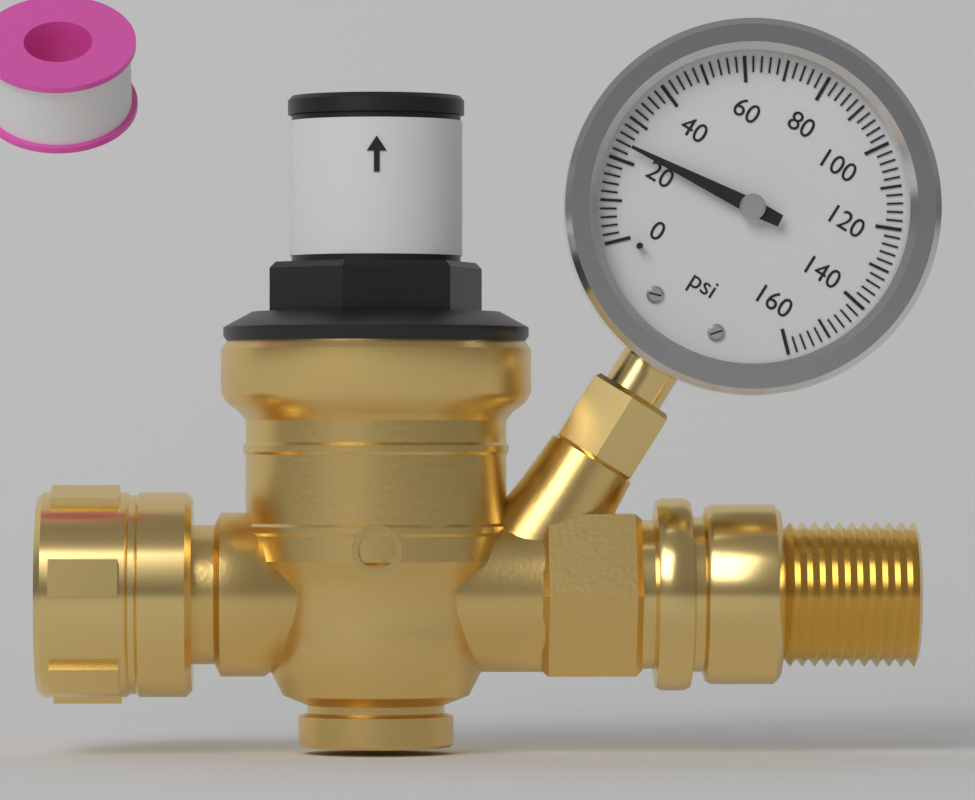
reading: 24 psi
